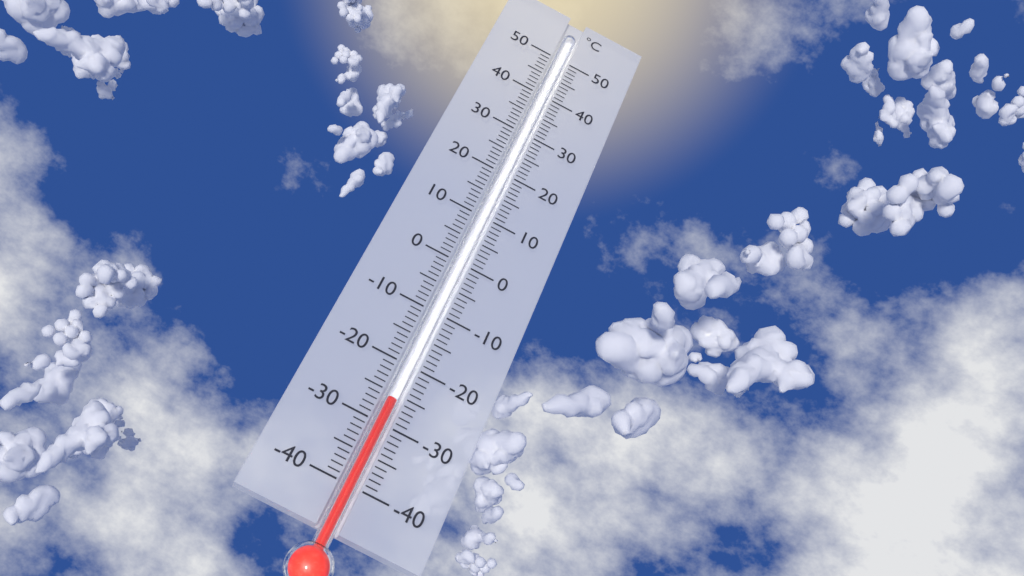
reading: -26 °C
